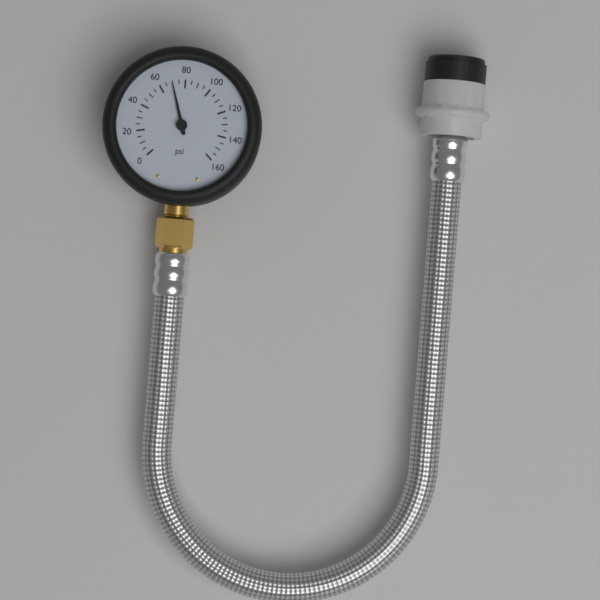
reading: 70 psi
